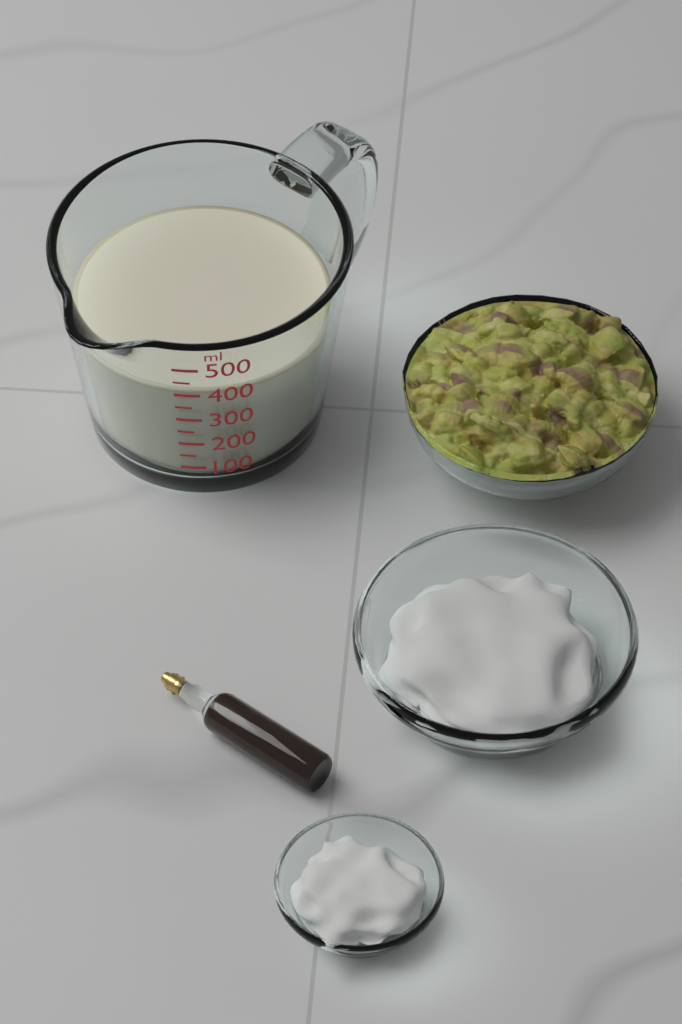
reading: 400 ml
